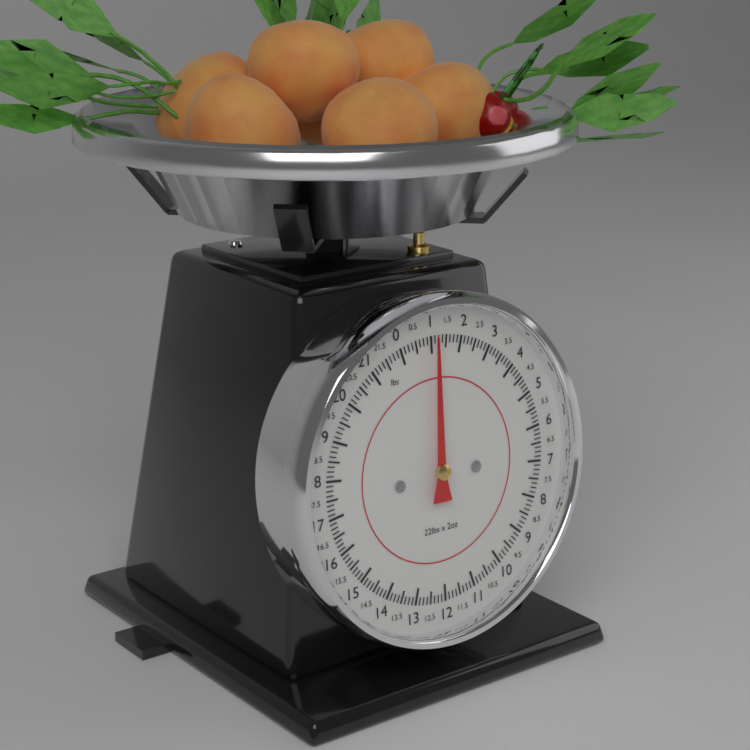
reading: 1.125 lbs
